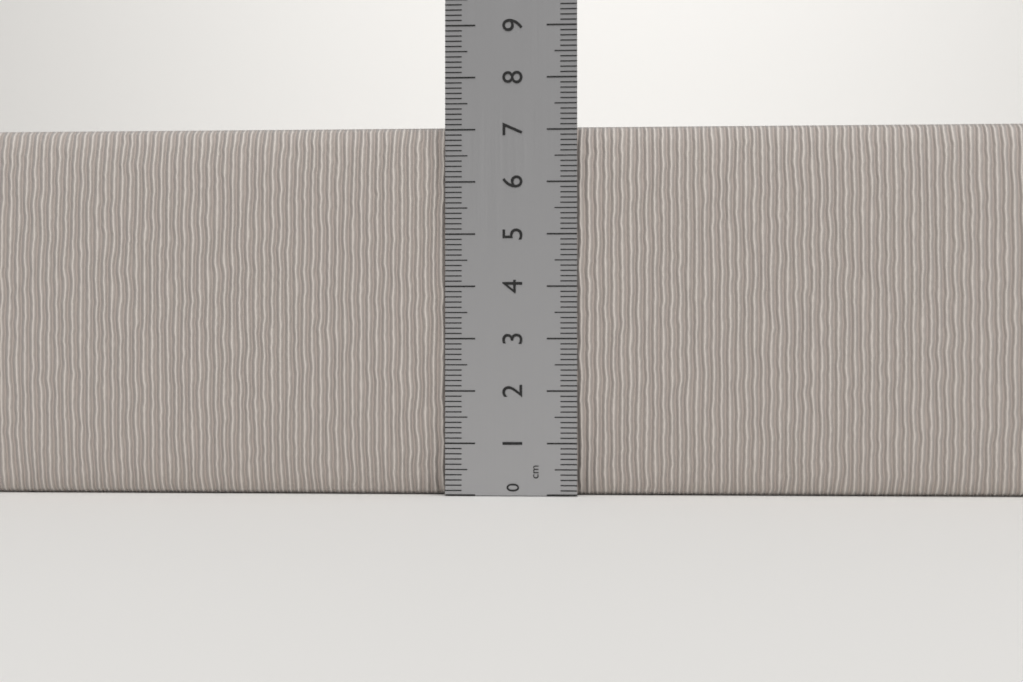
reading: 7.1 cm
